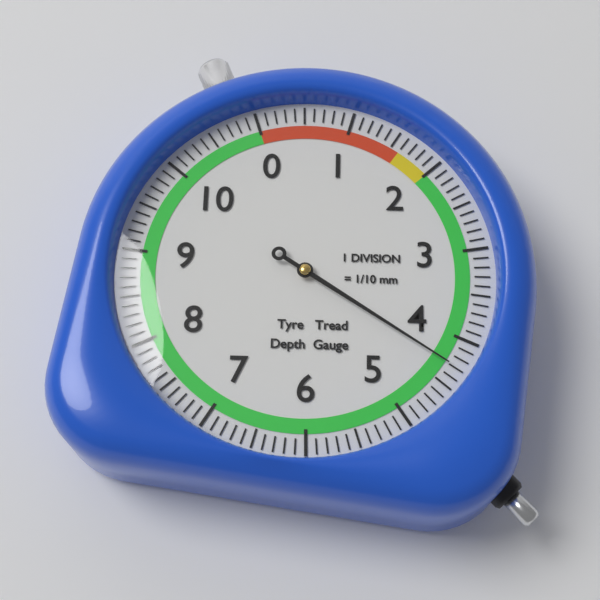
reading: 4.3 mm
